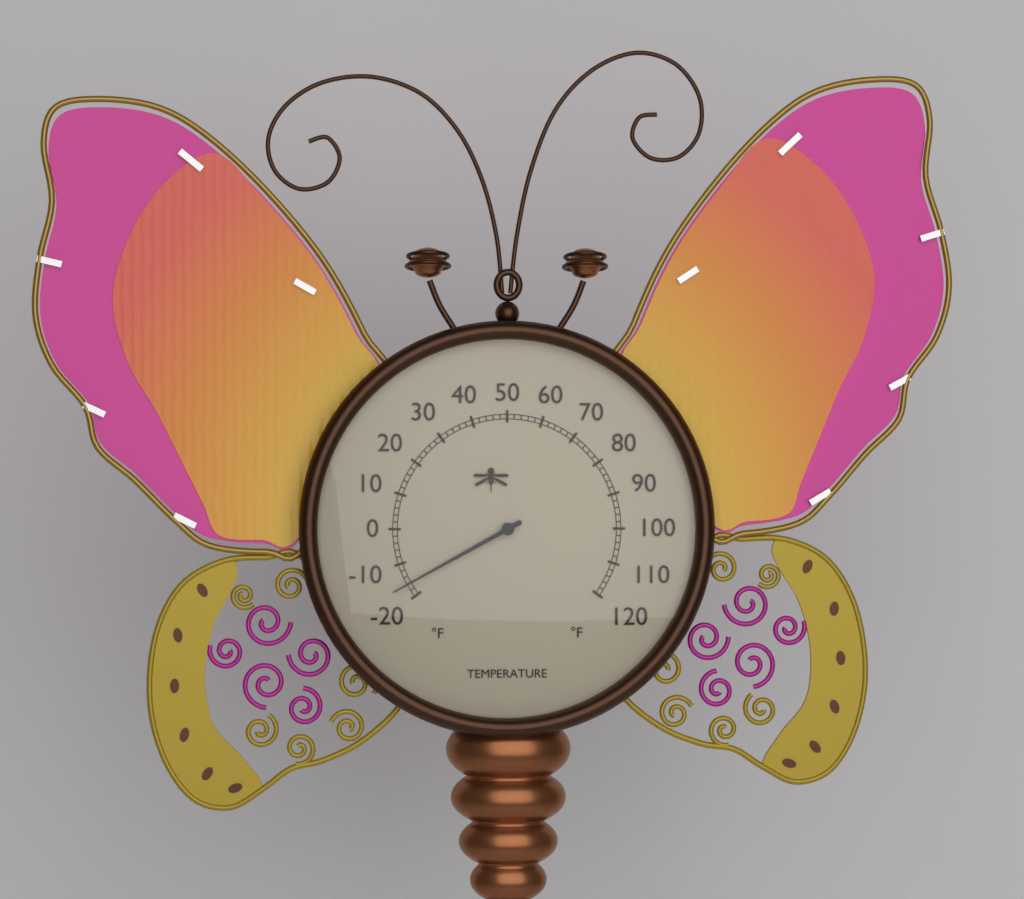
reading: -16 °F
